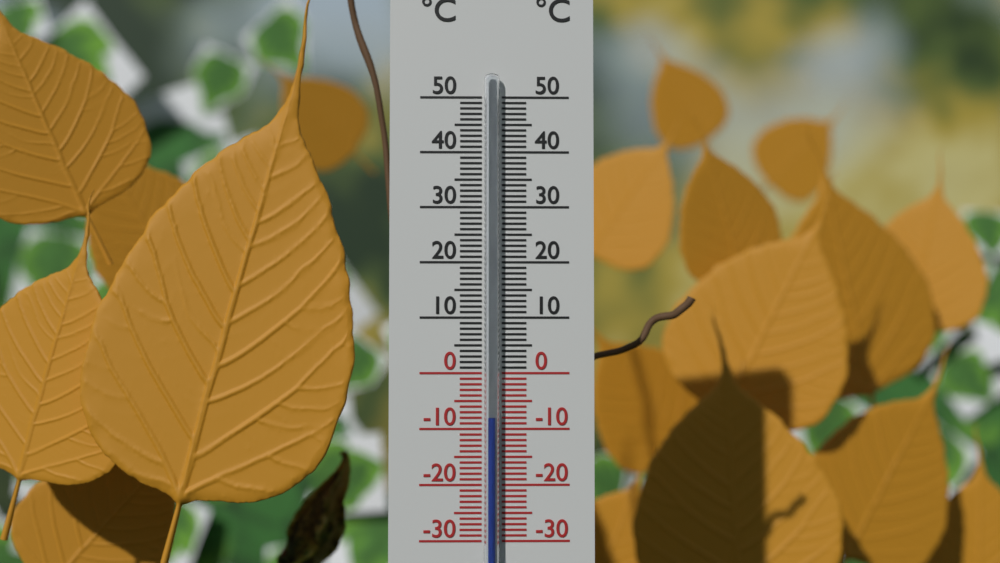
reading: -8 °C
